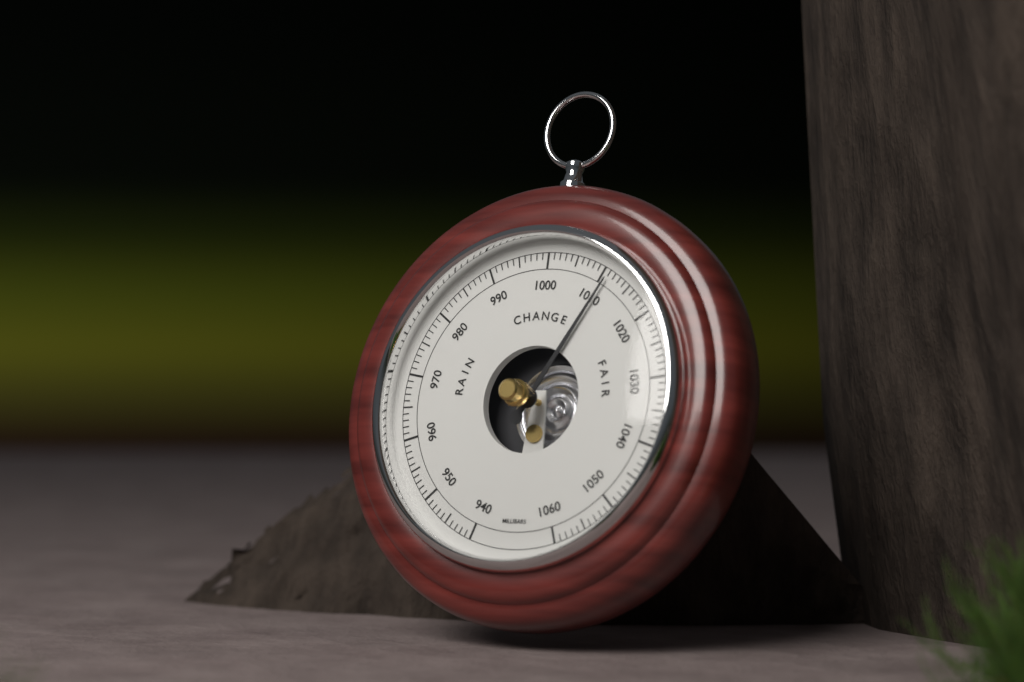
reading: 1011 mbar
